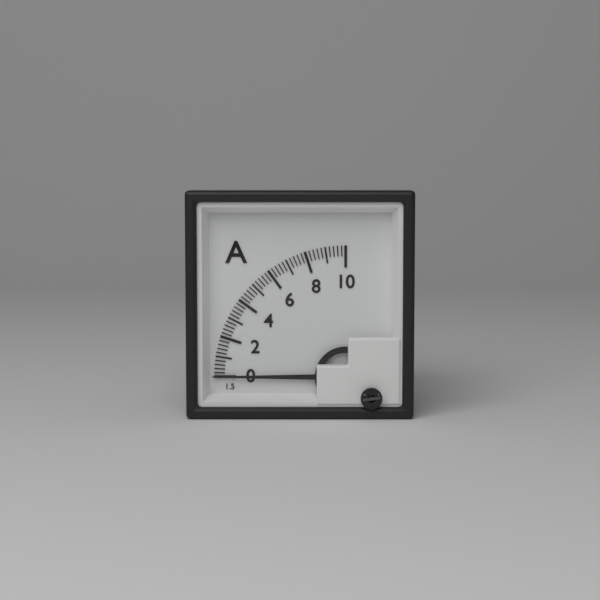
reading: 0.0 A
